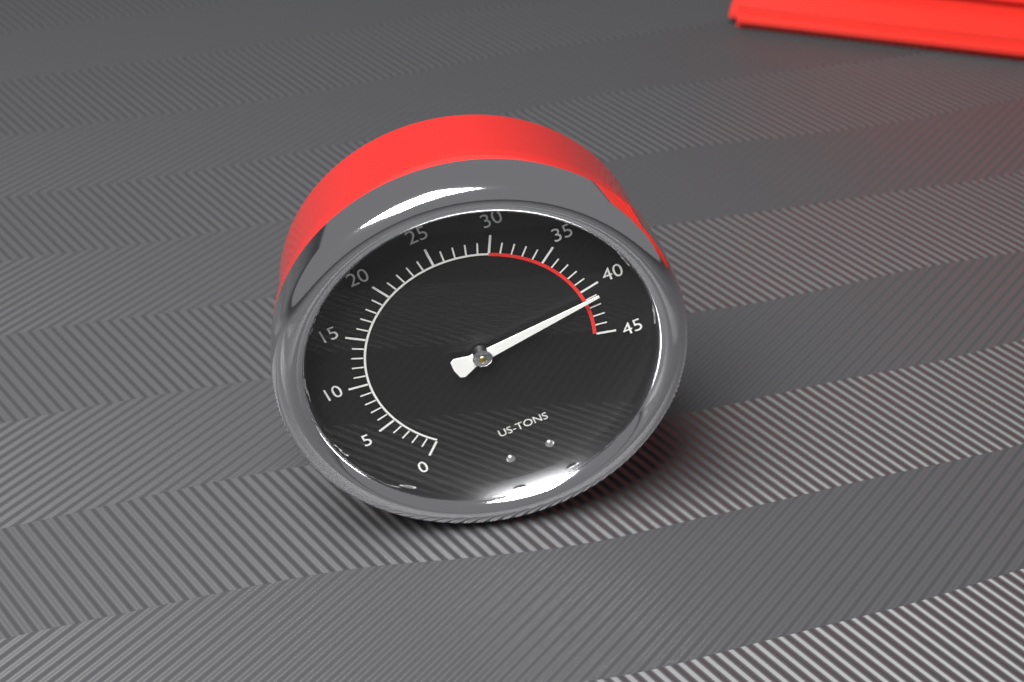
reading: 41 US tons
